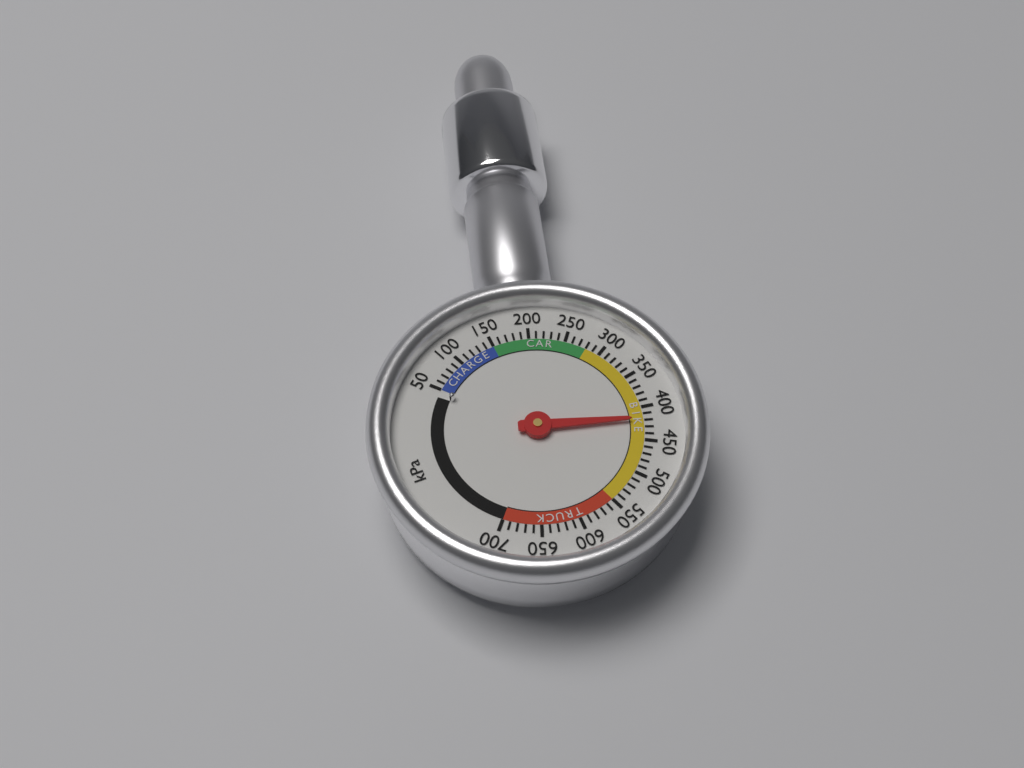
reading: 420 kPa
